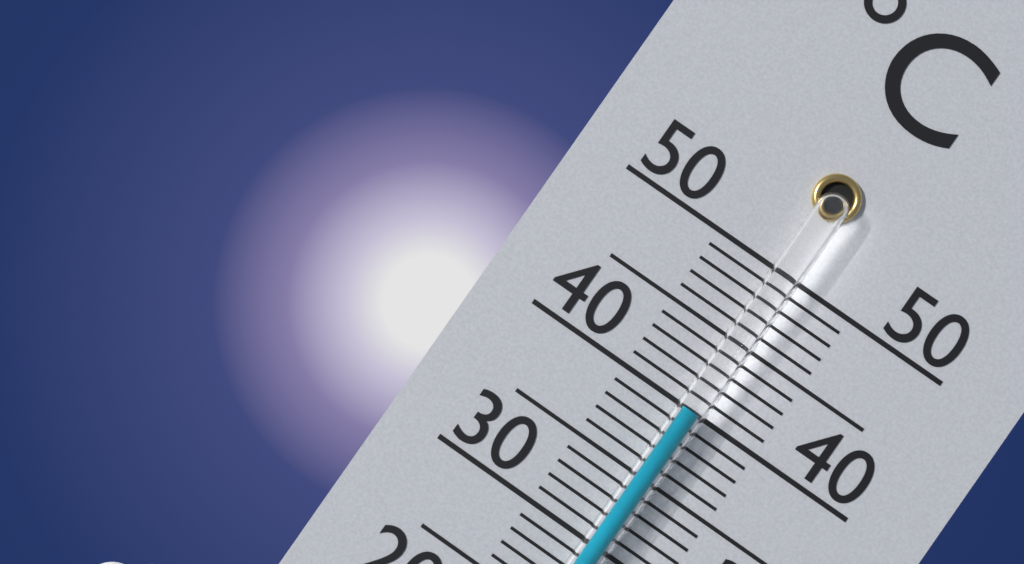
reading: 40 °C
